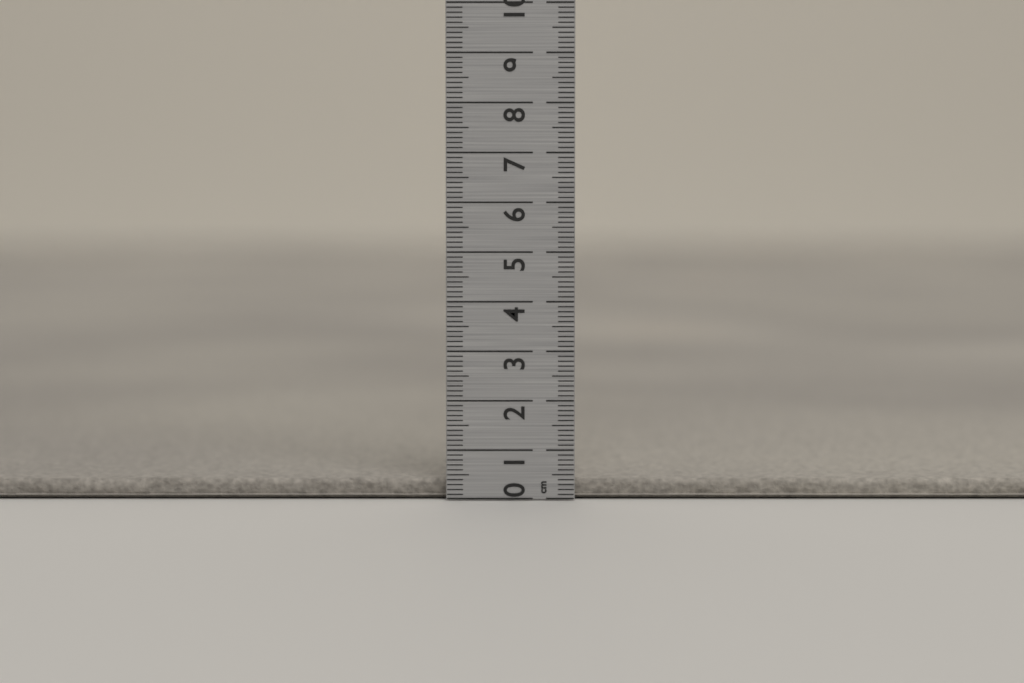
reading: 0.4 cm
